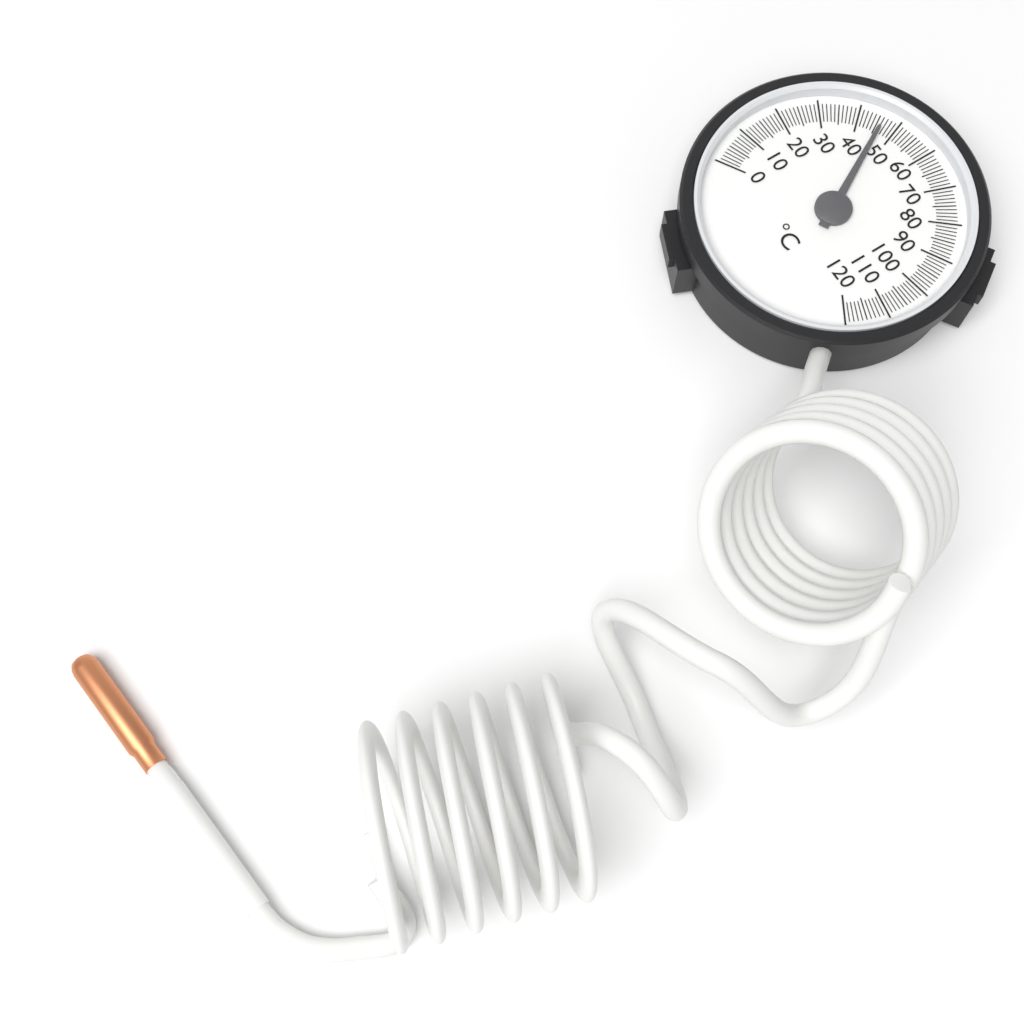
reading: 46 °C
